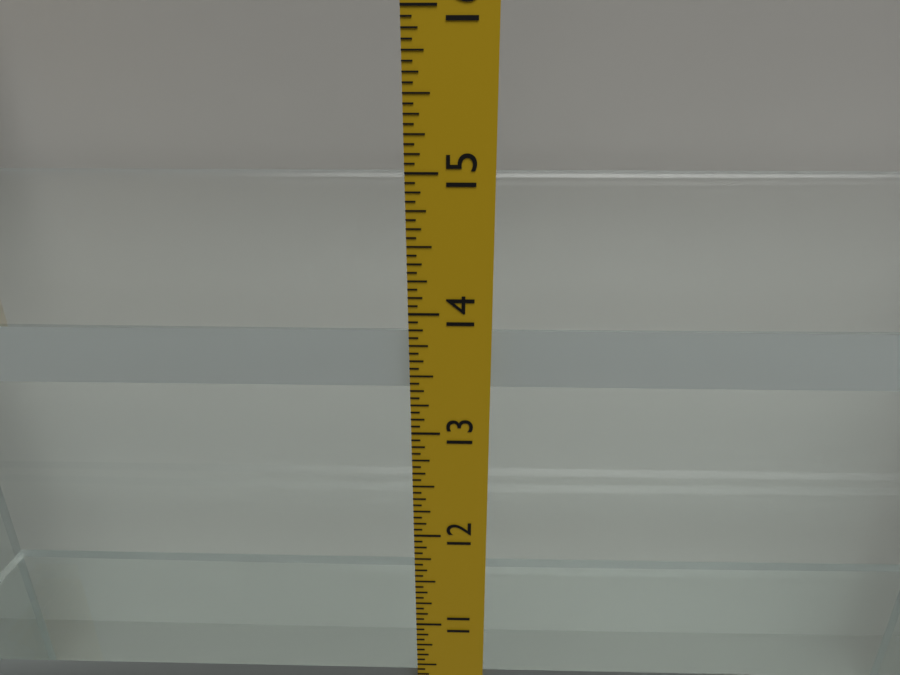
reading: 13.8125 in
